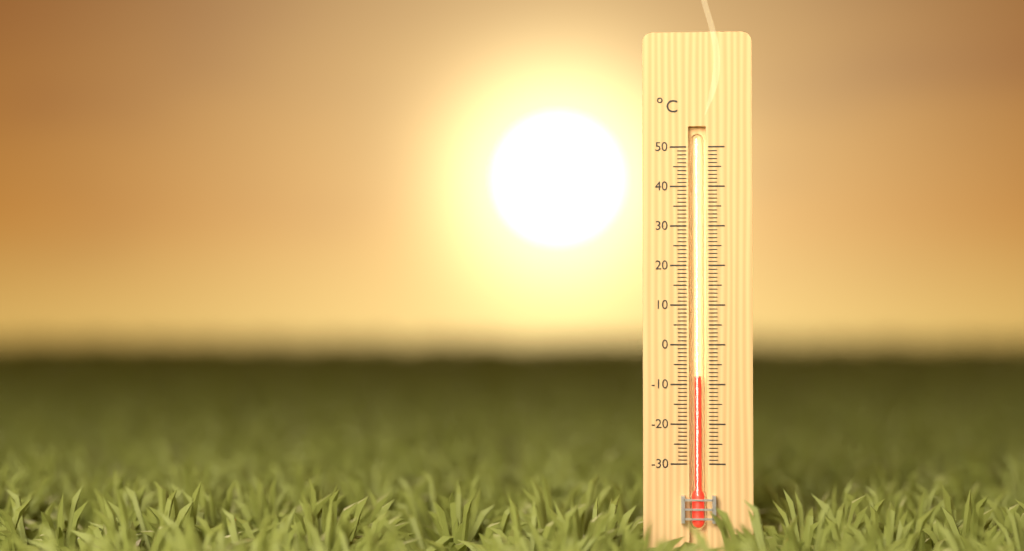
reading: -8 °C
